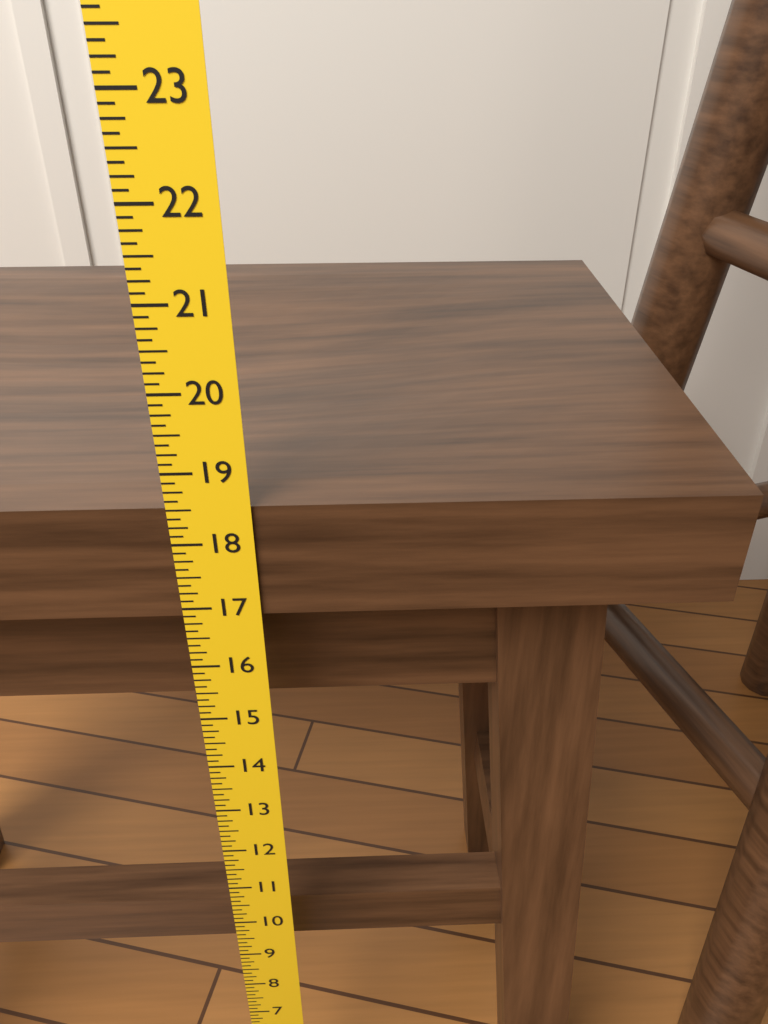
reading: 18.500 in
